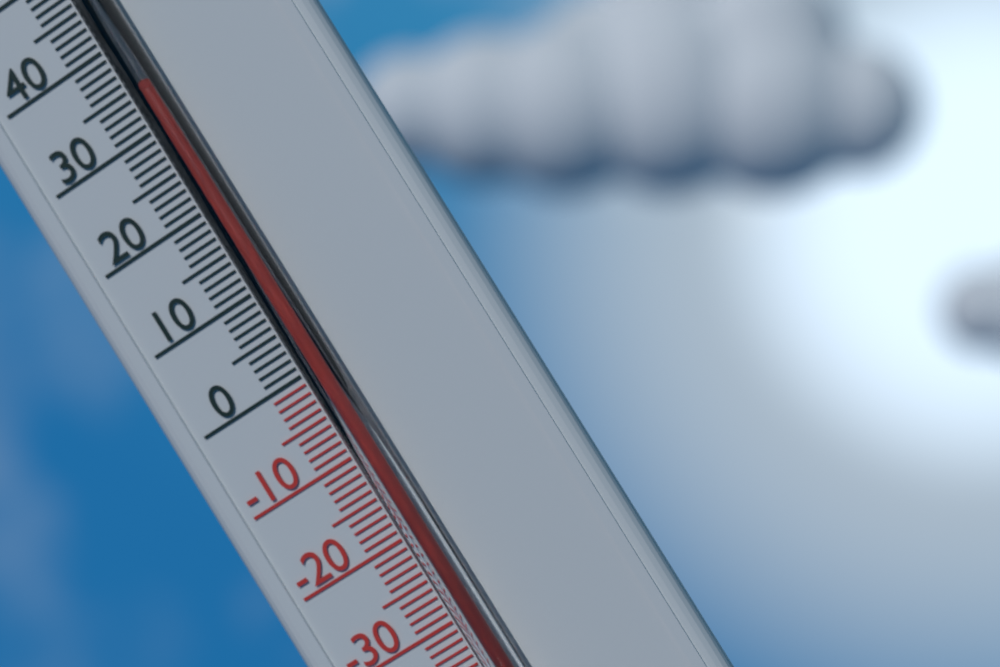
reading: 33 °C
